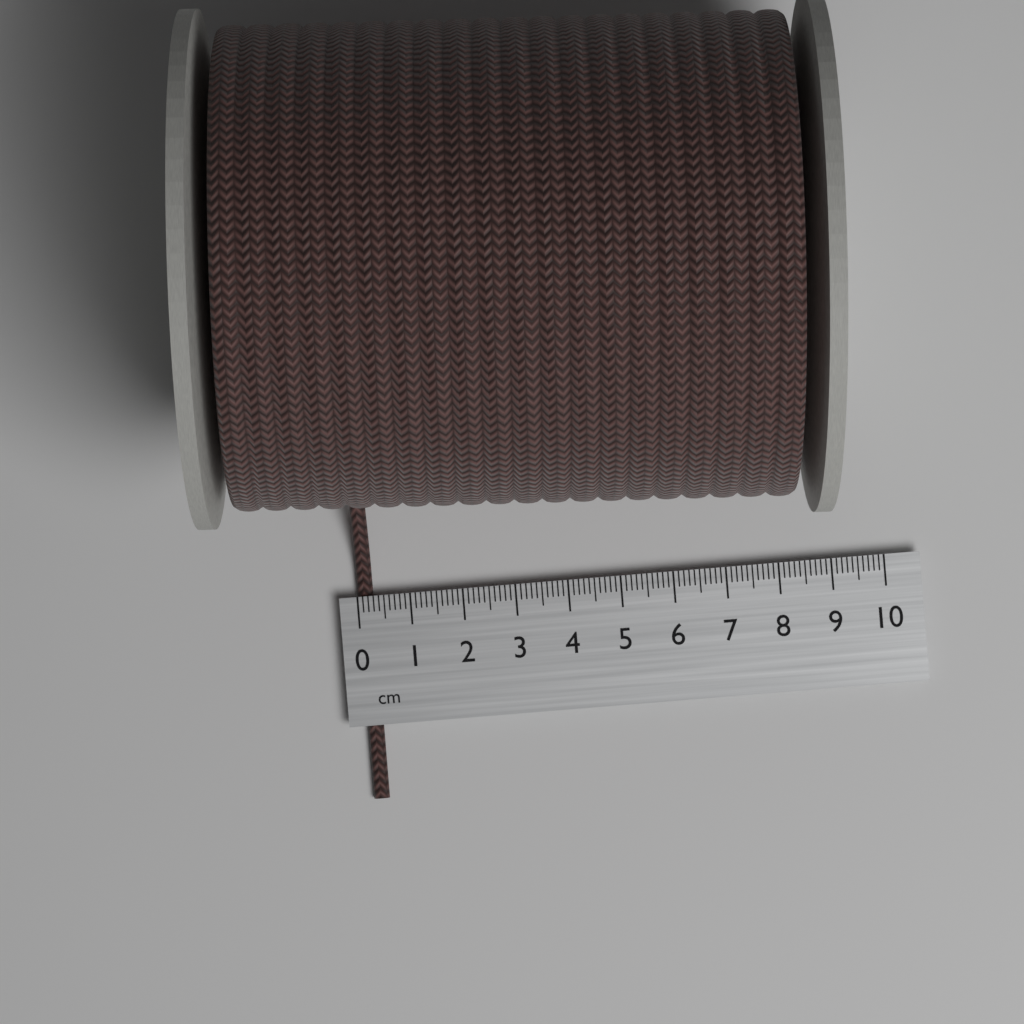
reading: 0.3 cm
